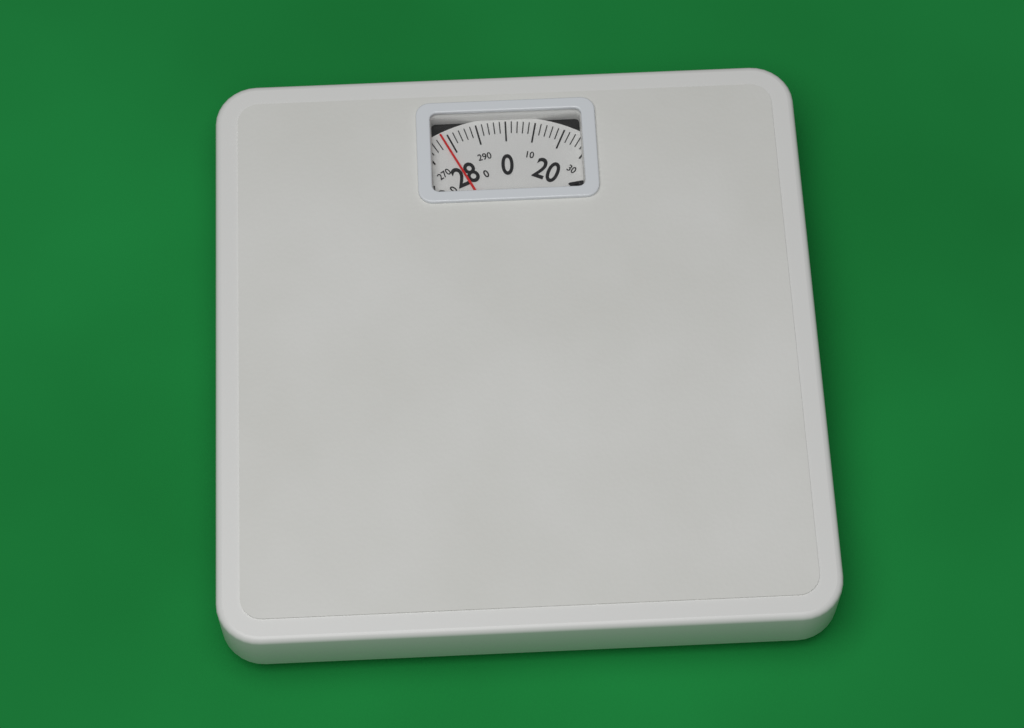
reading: 278 (no unit)
